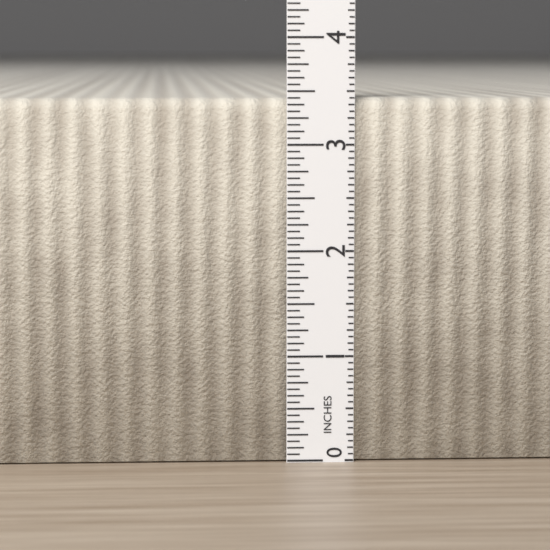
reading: 3.4375 in
